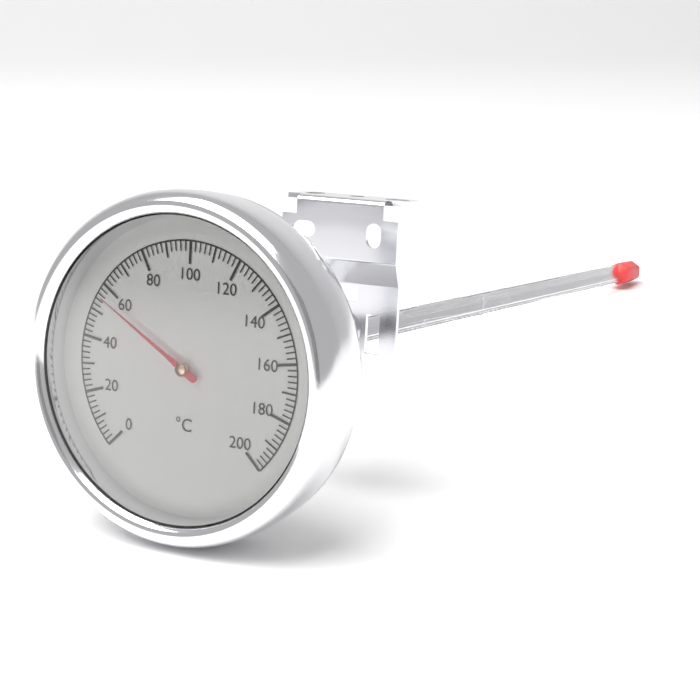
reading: 56 °C
